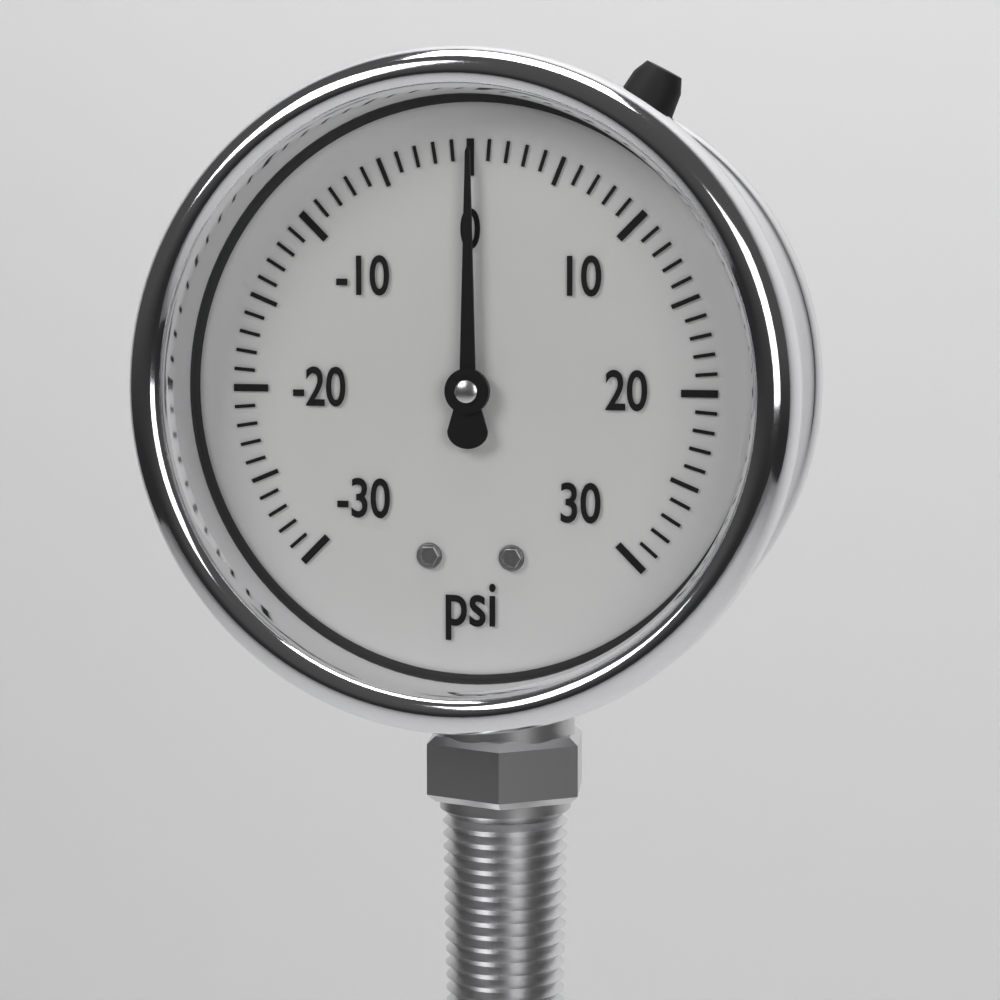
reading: 0 psi
